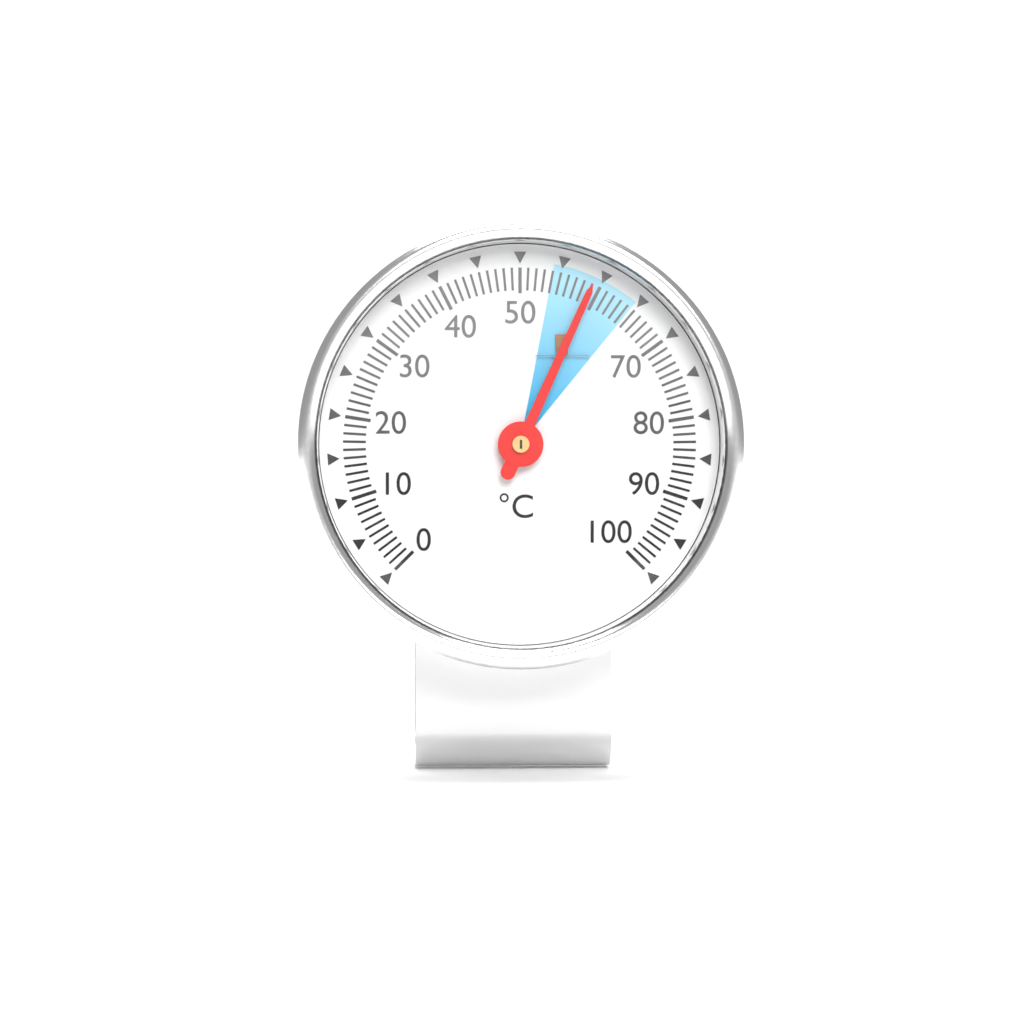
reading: 59 °C
